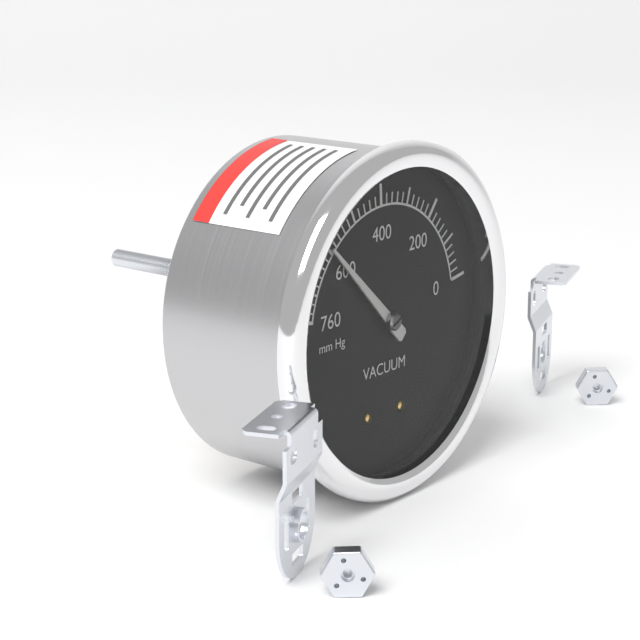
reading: 600 mm Hg
